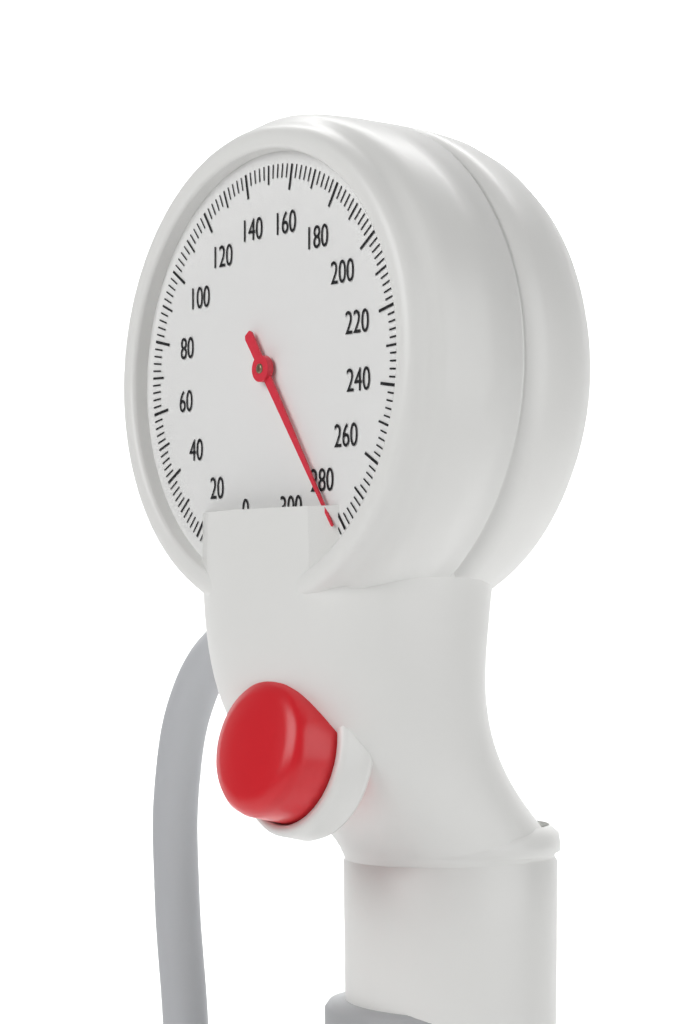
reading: 282 mmHg
